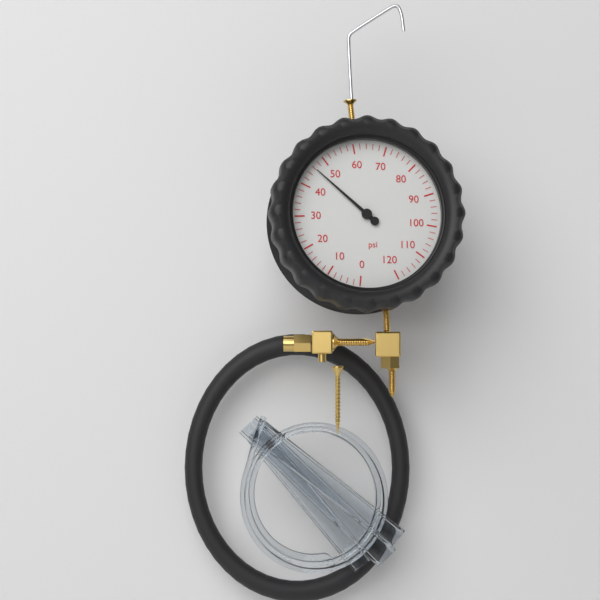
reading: 46 psi
